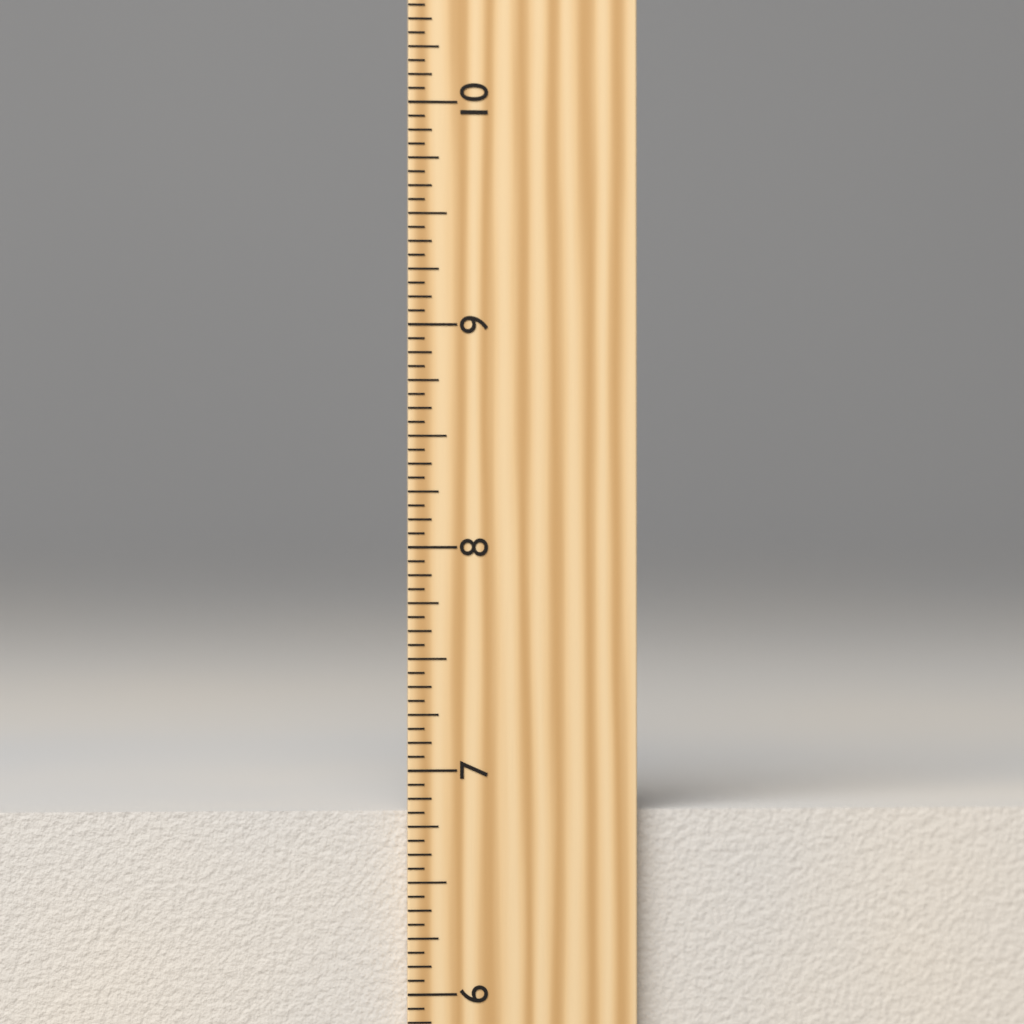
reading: 6.8125 inch
